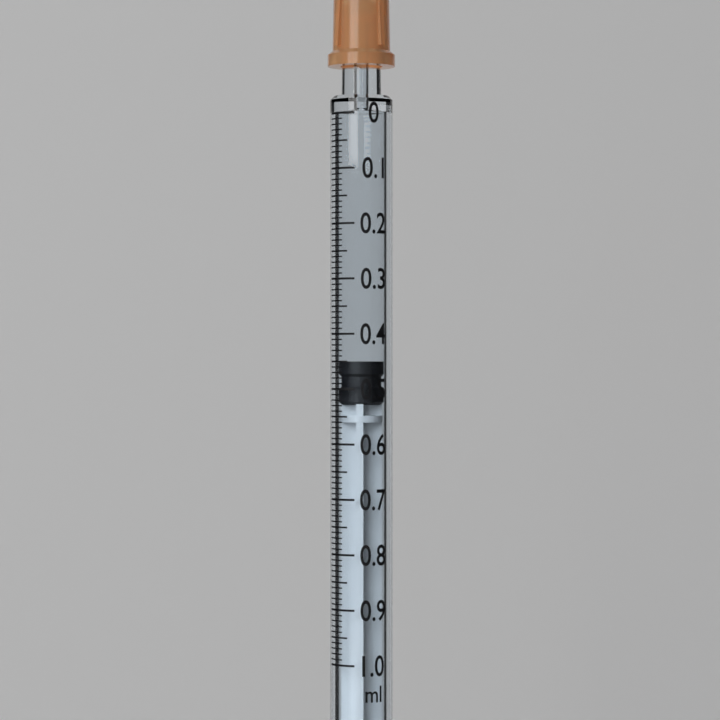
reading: 0.45 ml
